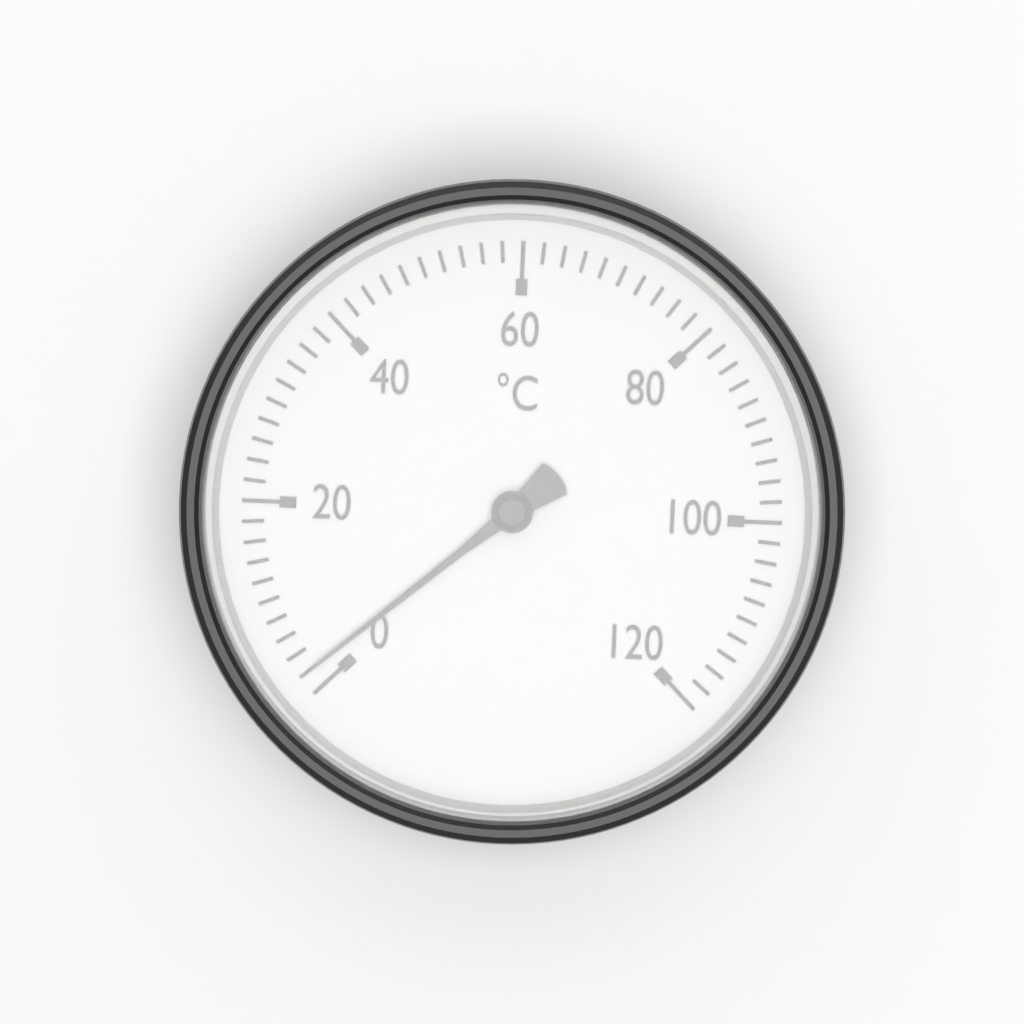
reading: 2 °C
